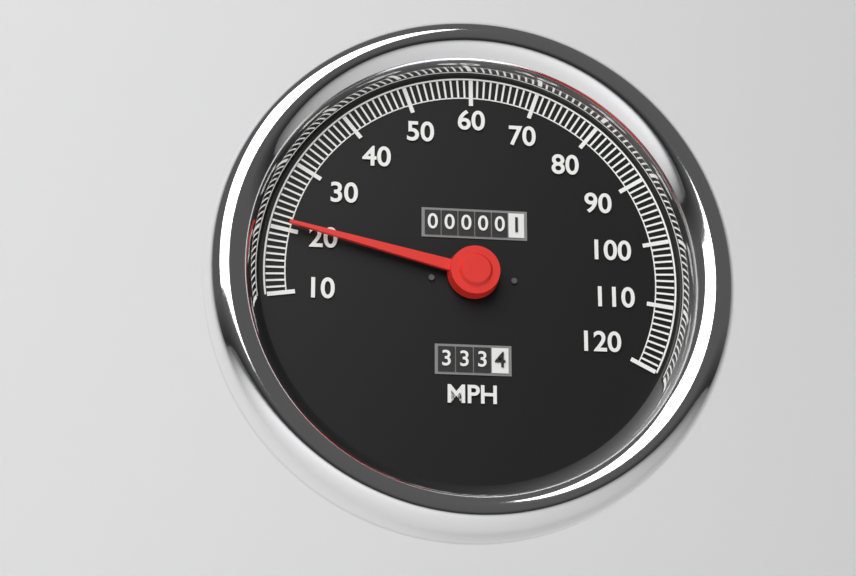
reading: 21 MPH
